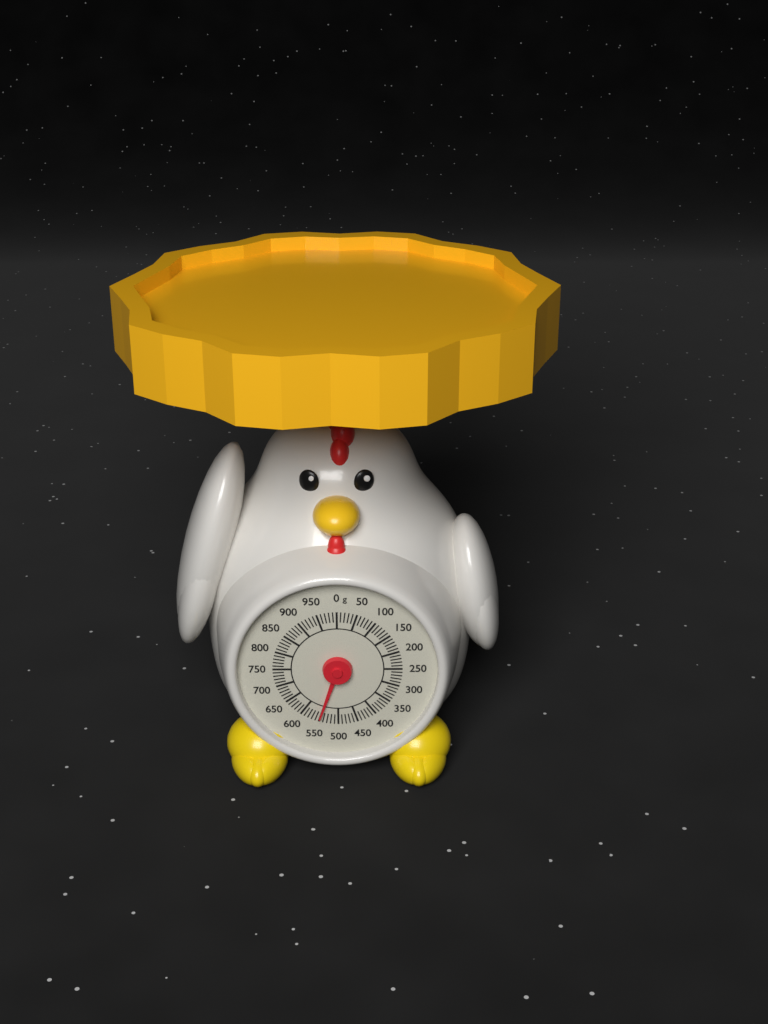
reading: 550 g
